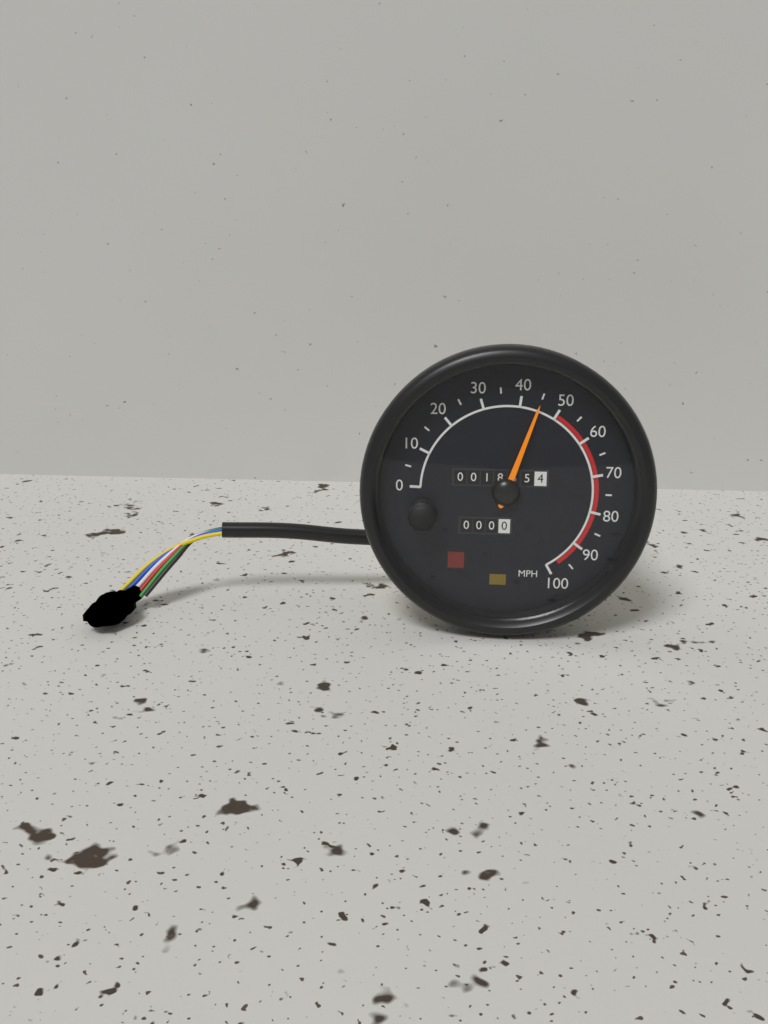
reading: 45 MPH
